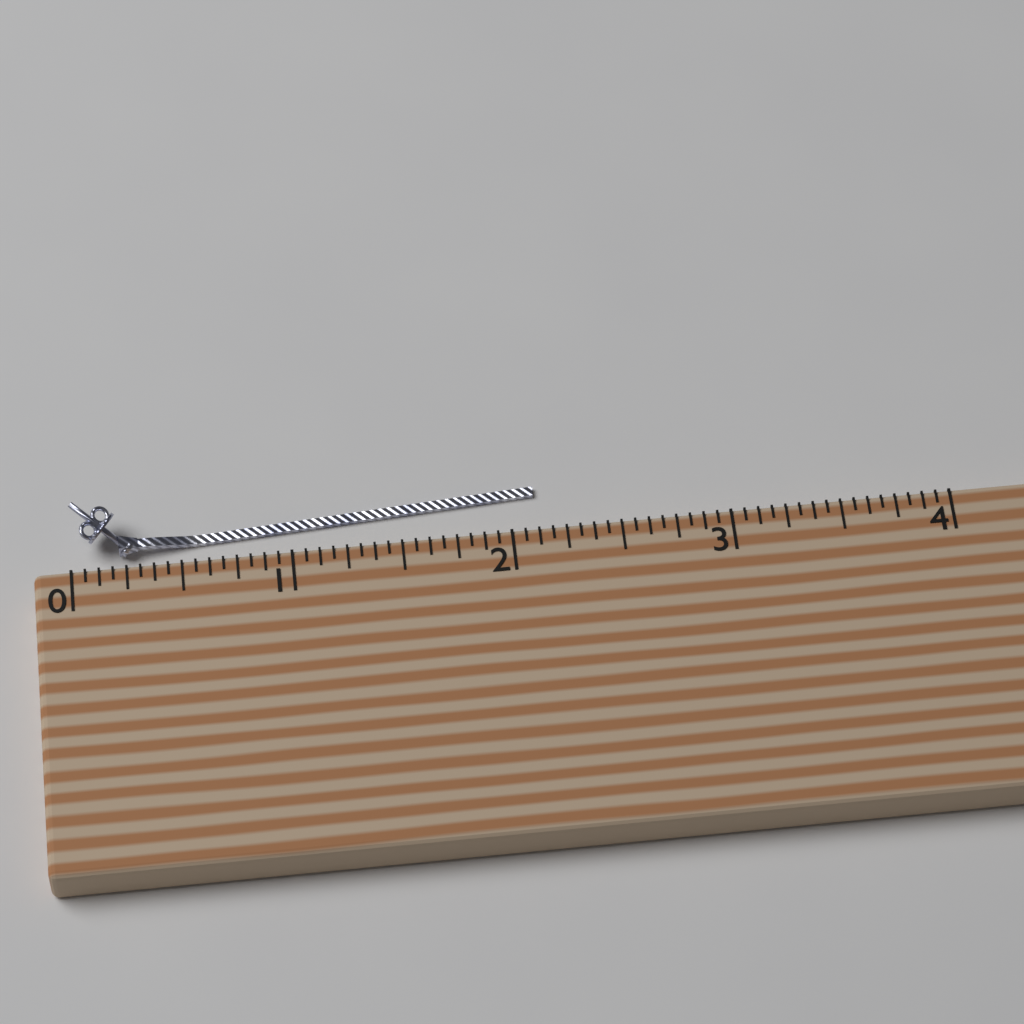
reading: 2.1250 (no unit)
